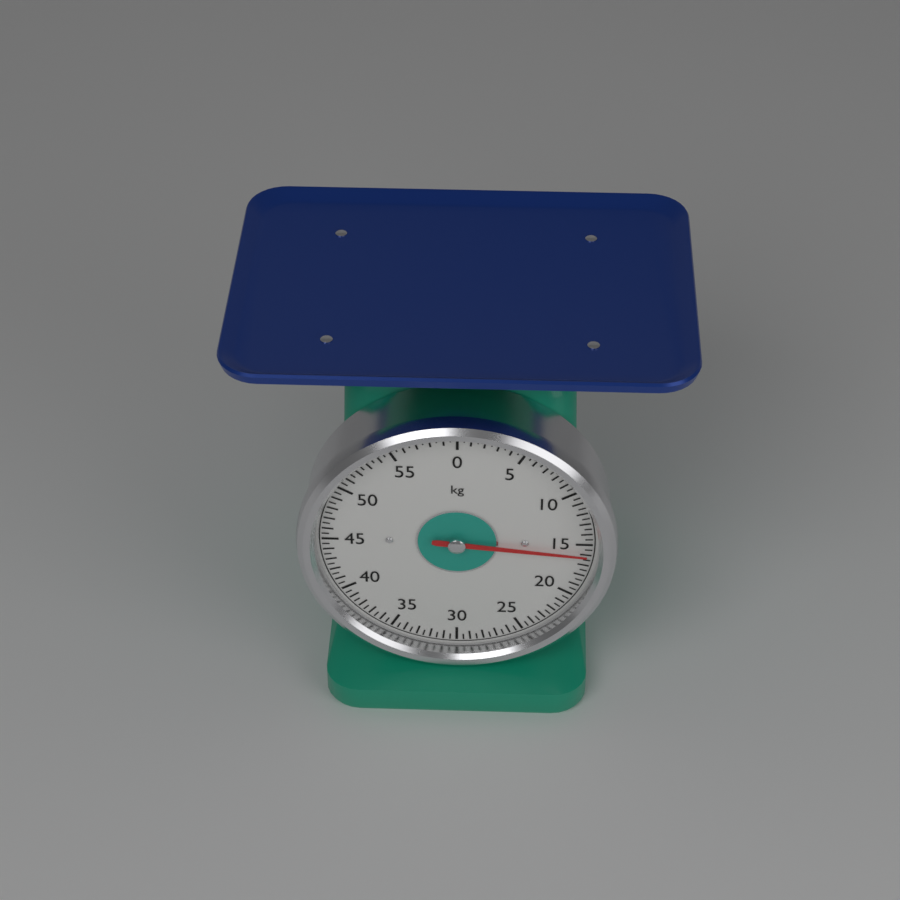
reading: 16.0 kg
